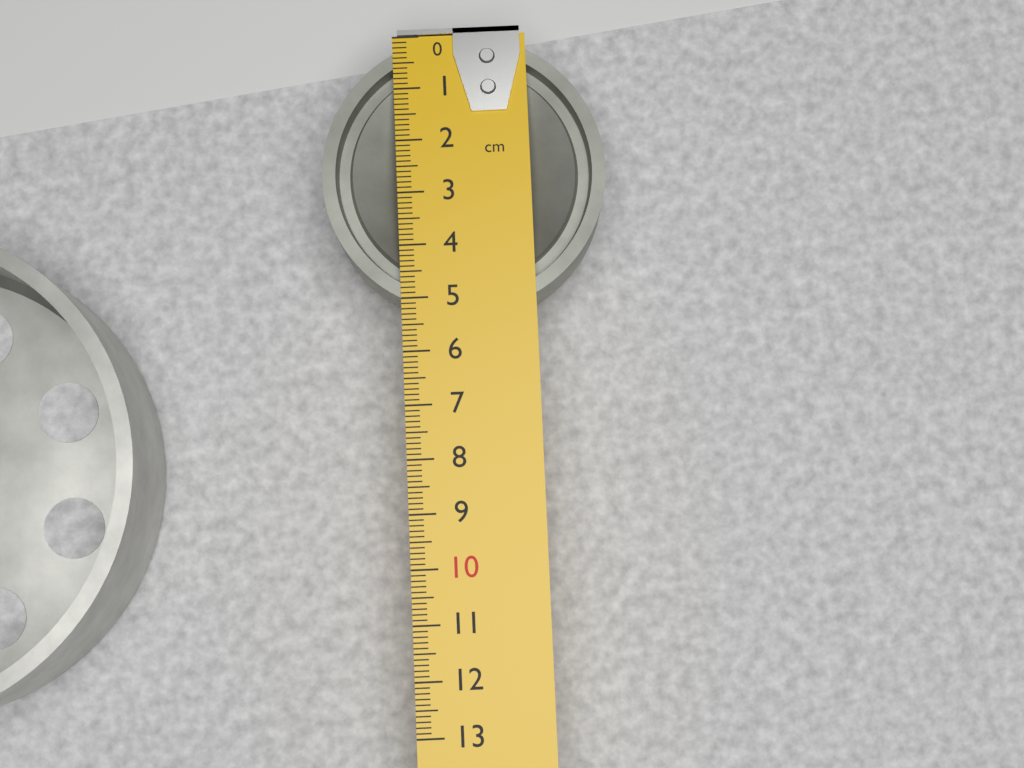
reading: 5.3 cm
